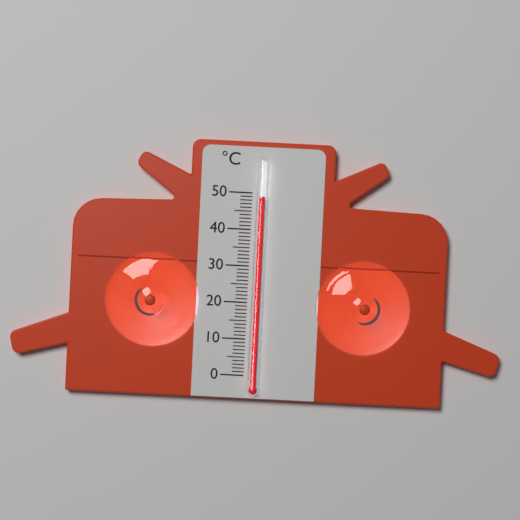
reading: 49 °C
